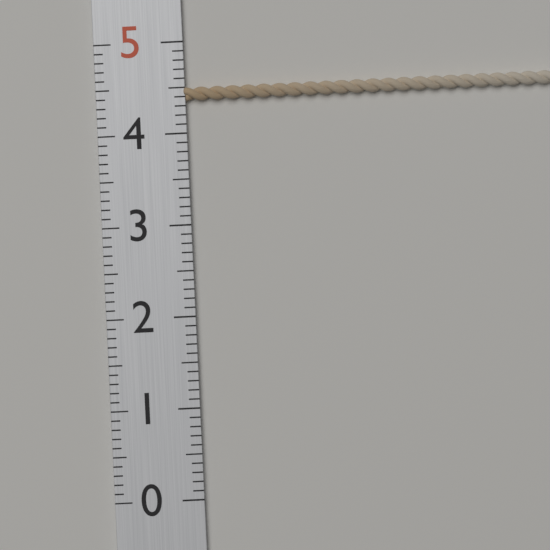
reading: 4.5 (no unit)
